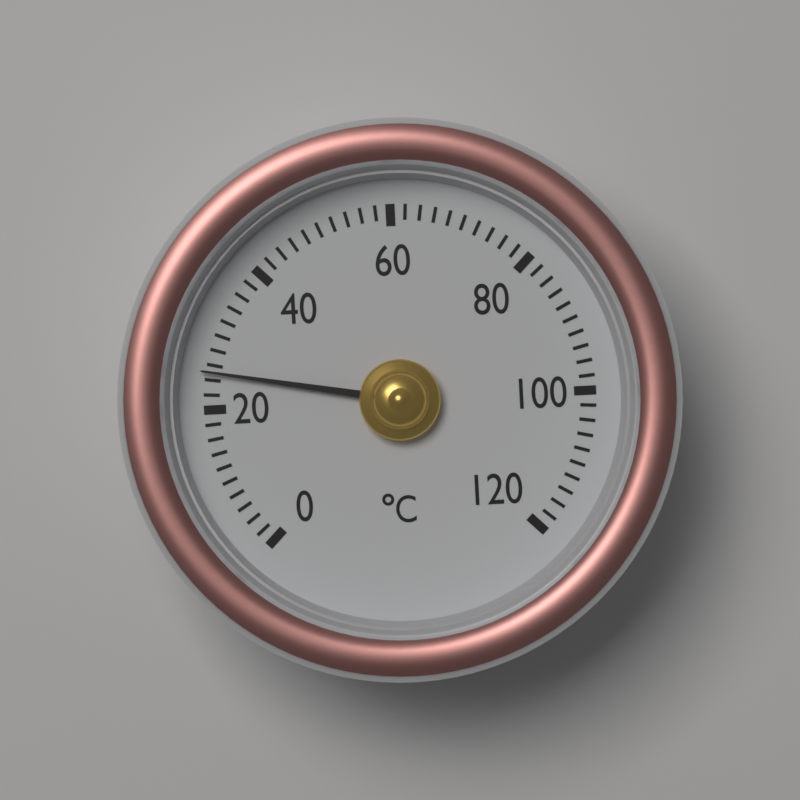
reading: 25 °C
